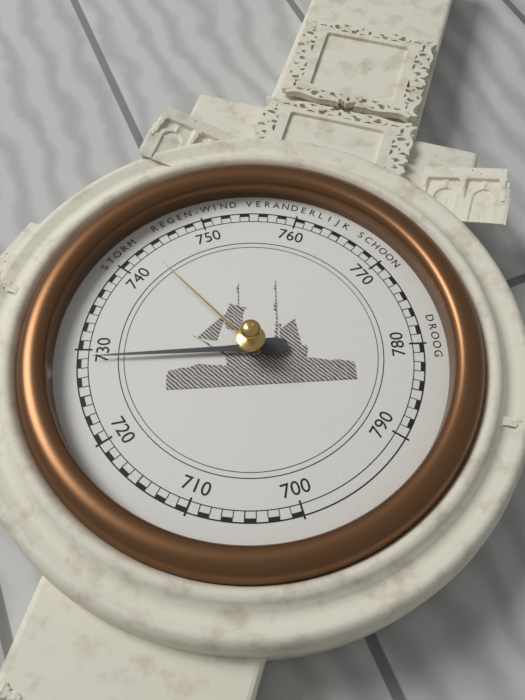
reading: 729 mmHg
